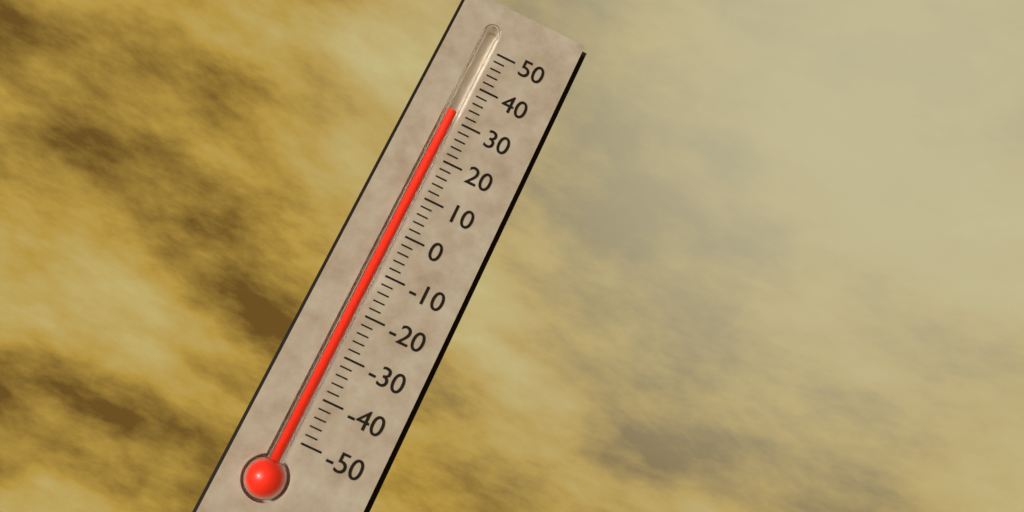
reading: 32 (no unit)
